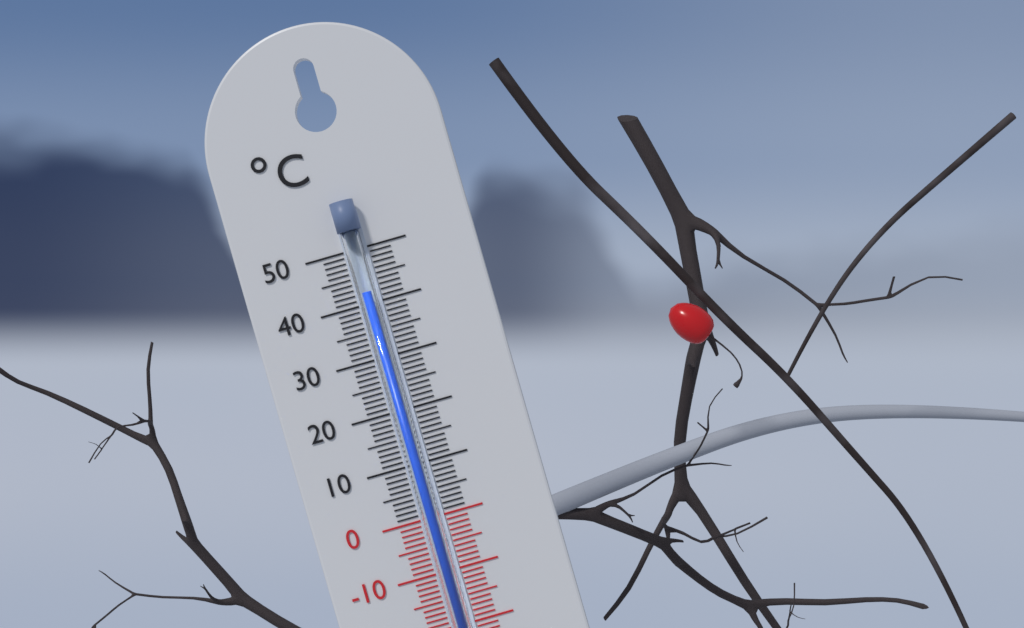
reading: 42 °C
